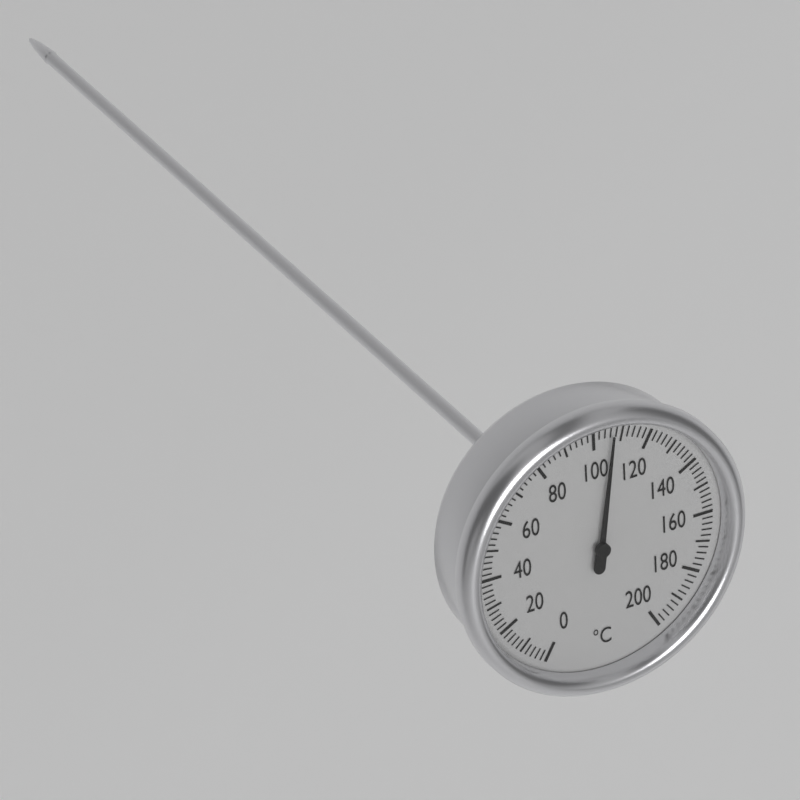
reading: 106 °C
